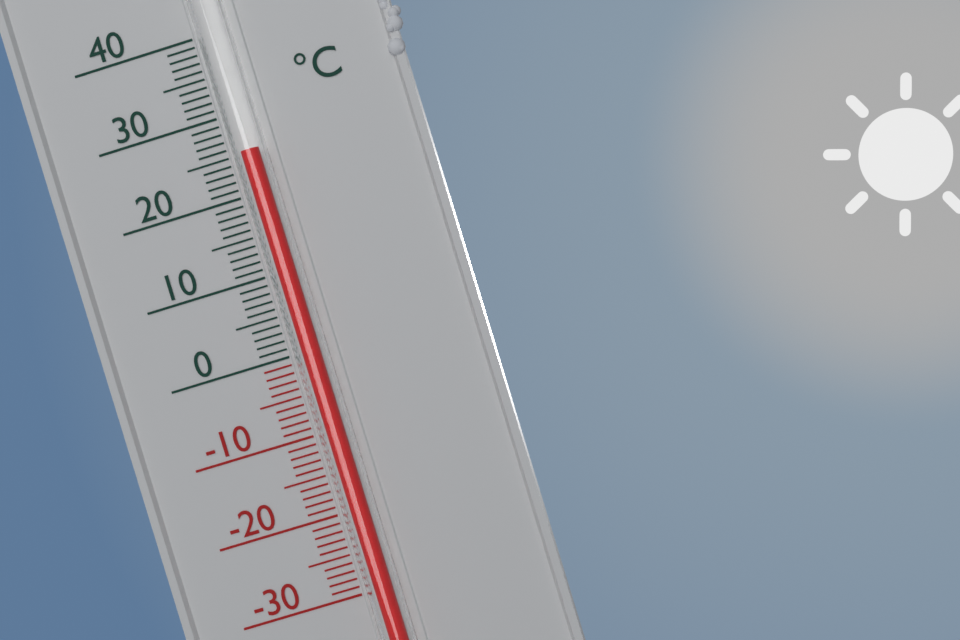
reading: 25 °C
